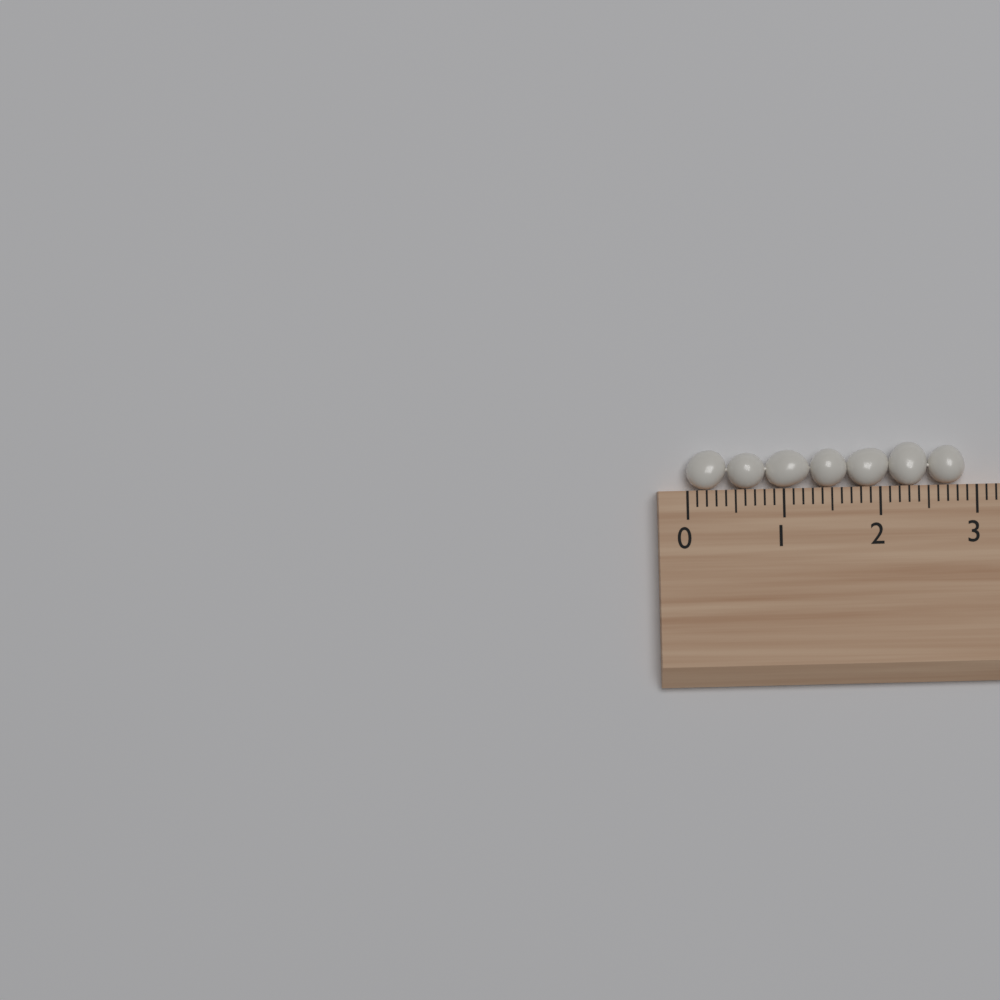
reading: 2.9 (no unit)
